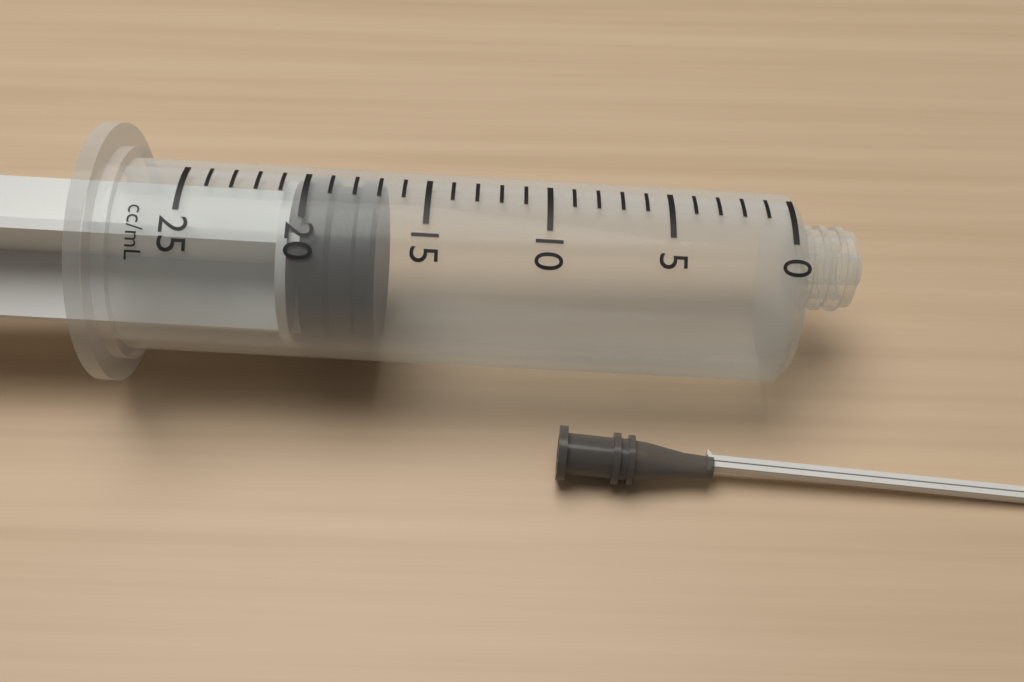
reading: 17 ml
